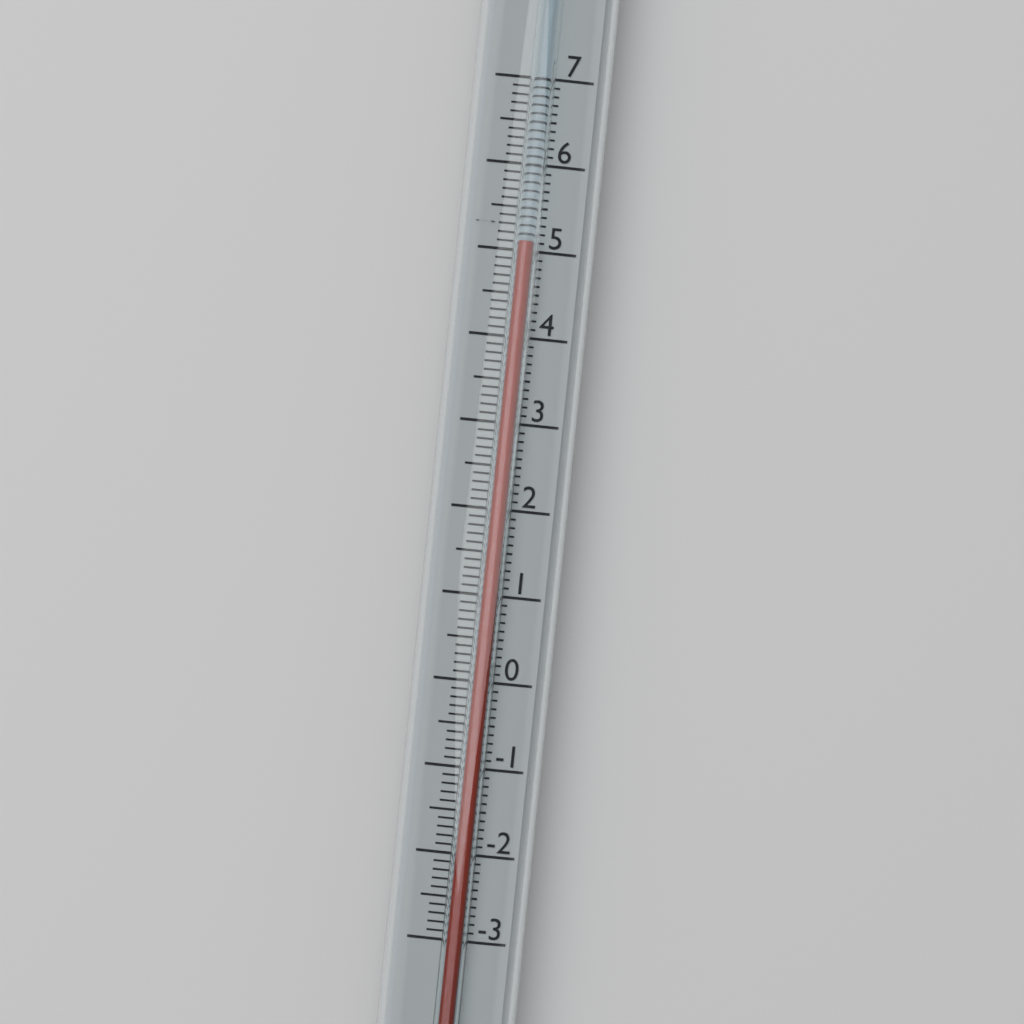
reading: 5.1 (no unit)
